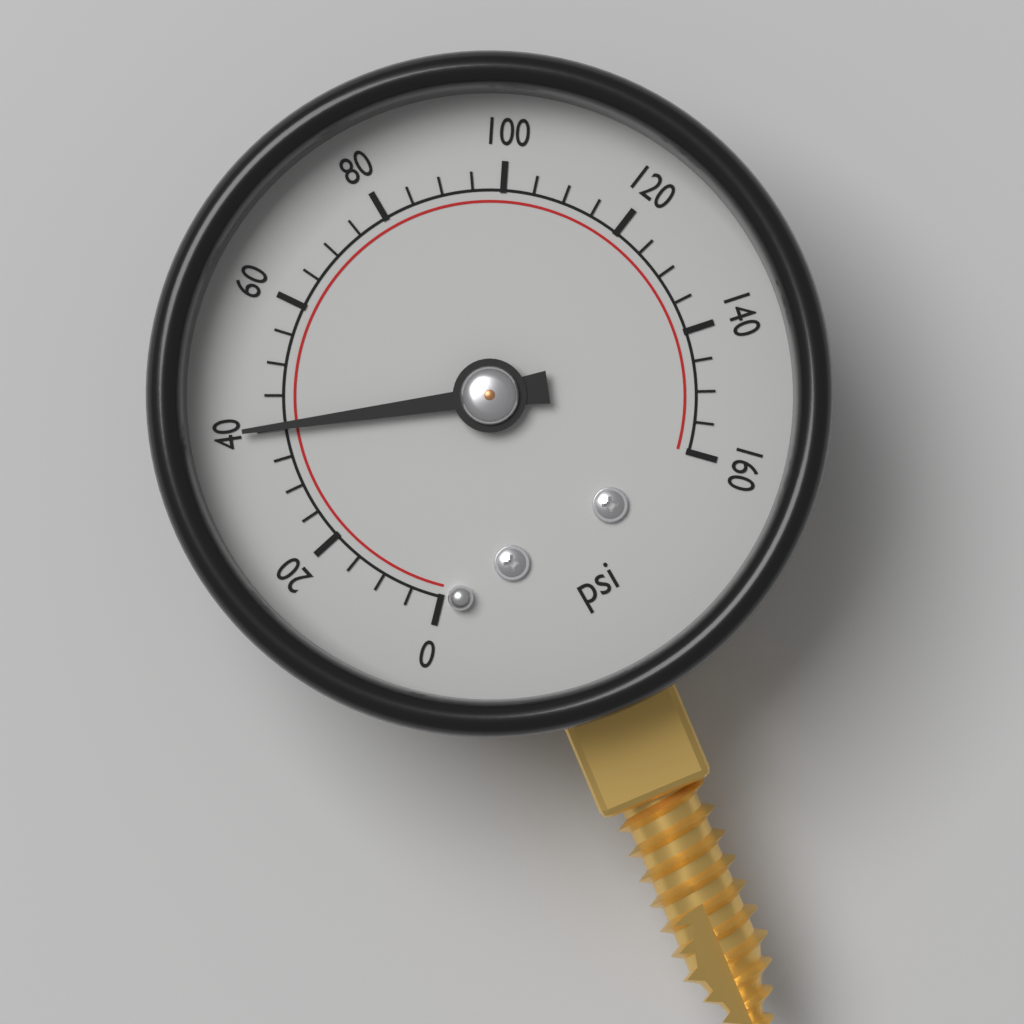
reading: 40 psi
